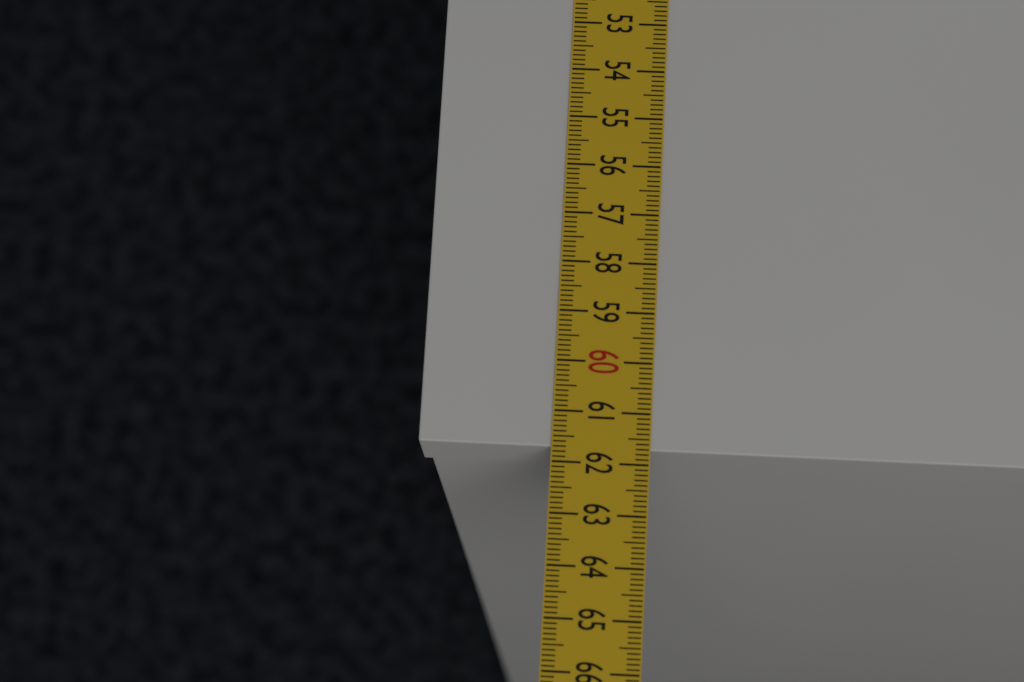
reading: 61.7 cm
